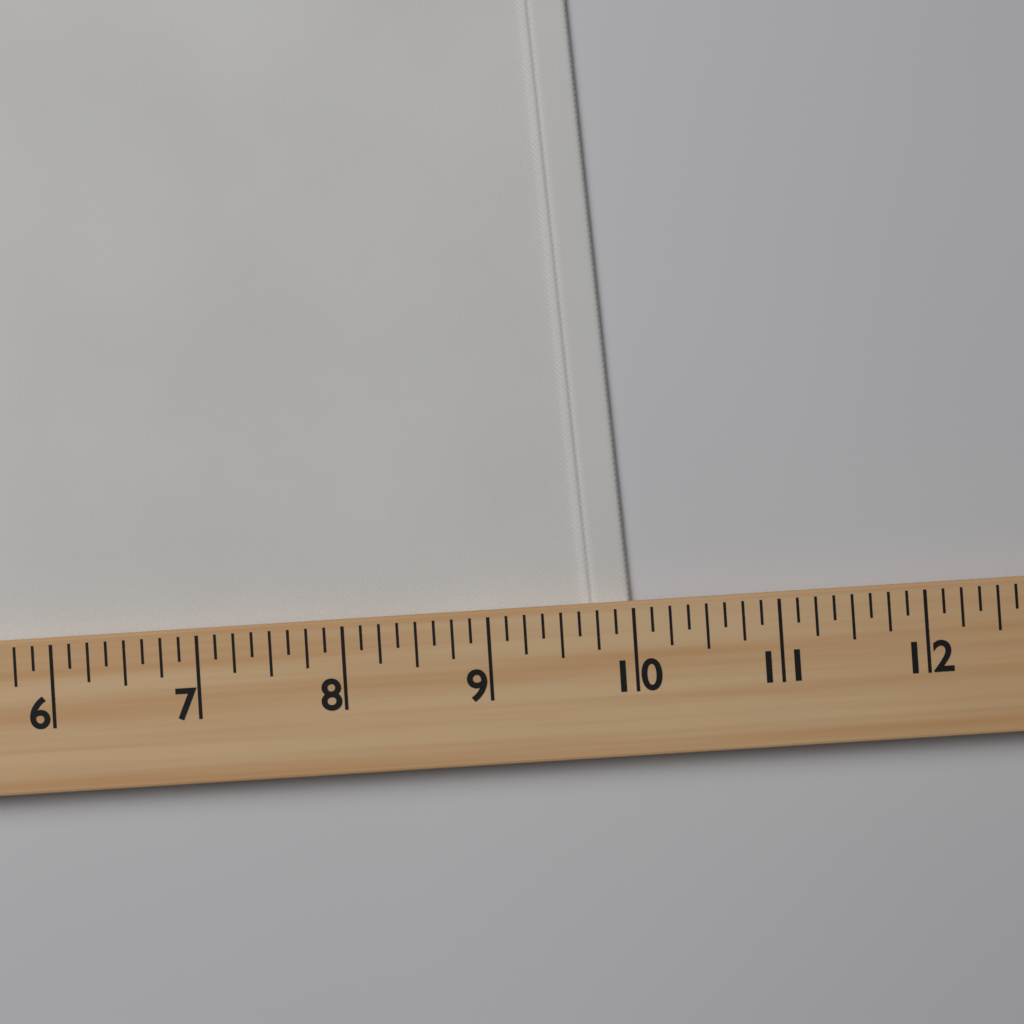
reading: 10.000 (no unit)
